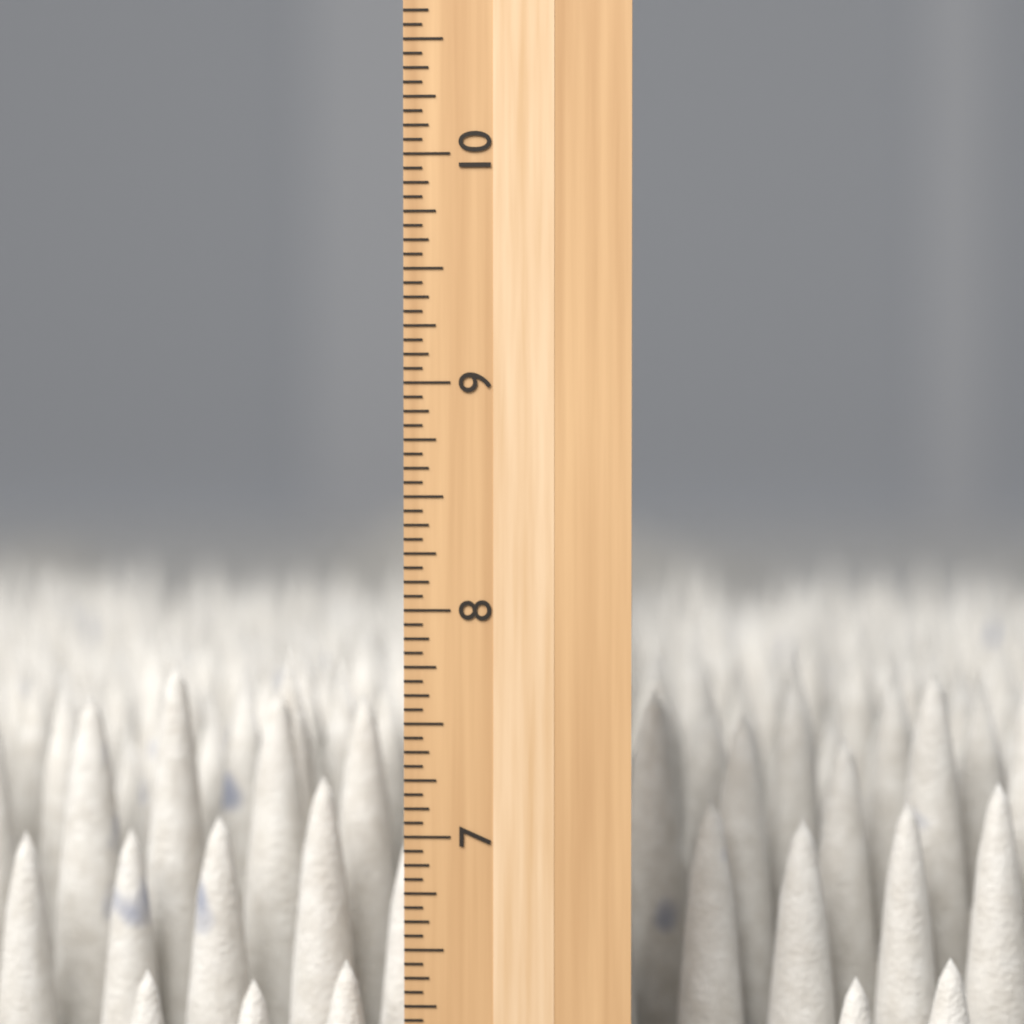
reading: 7.7500 inch
